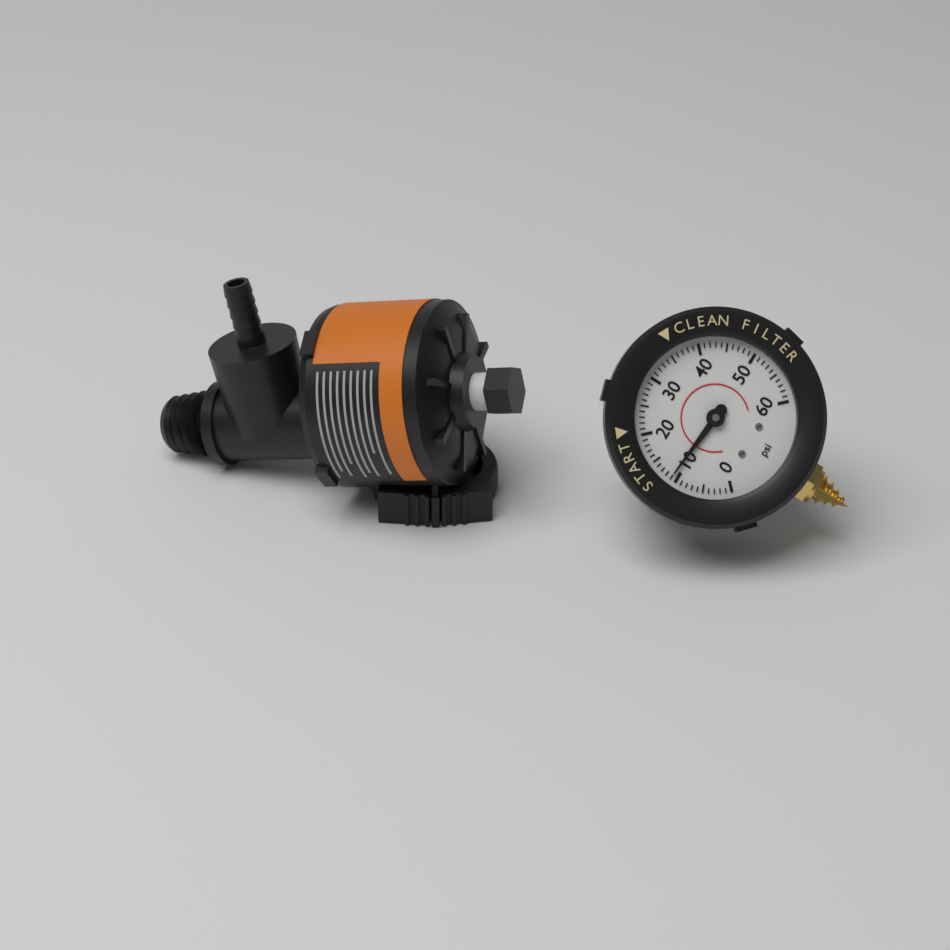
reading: 11 psi
